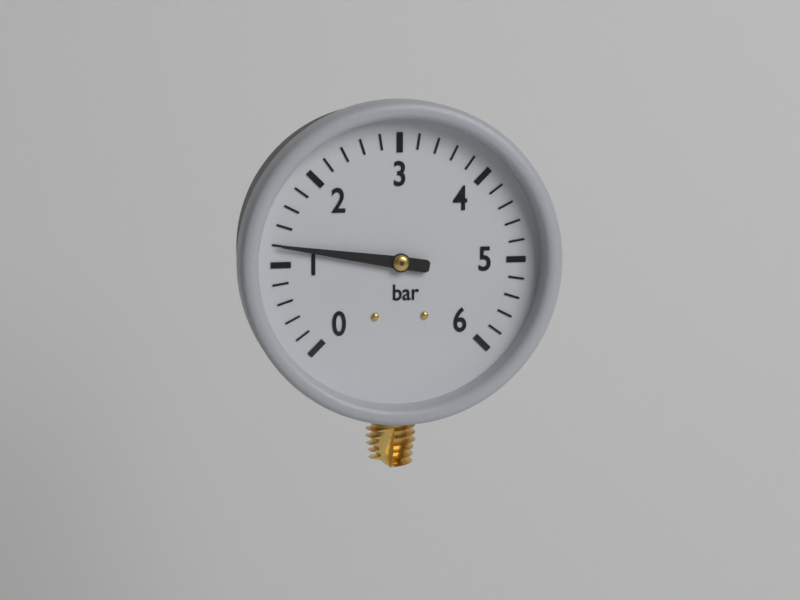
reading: 1.2 bar
